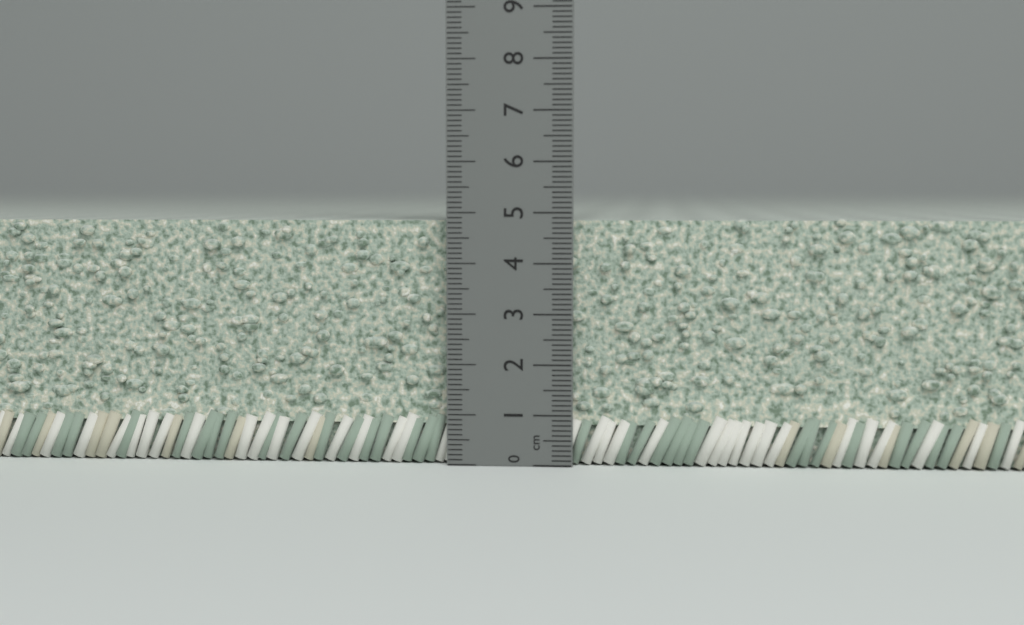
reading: 4.9 cm
